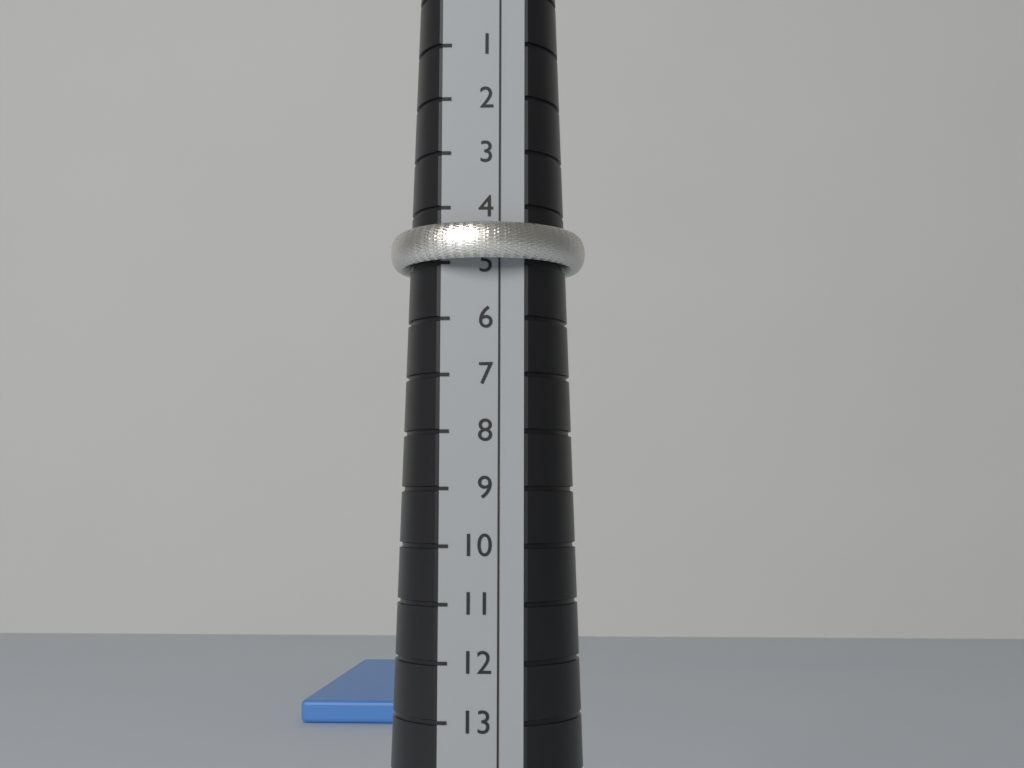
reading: 5 (no unit)
